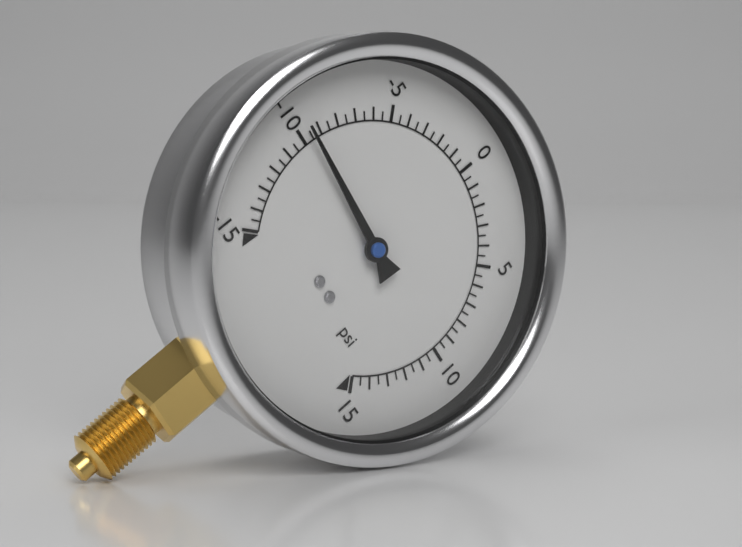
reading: -9.5 psi
